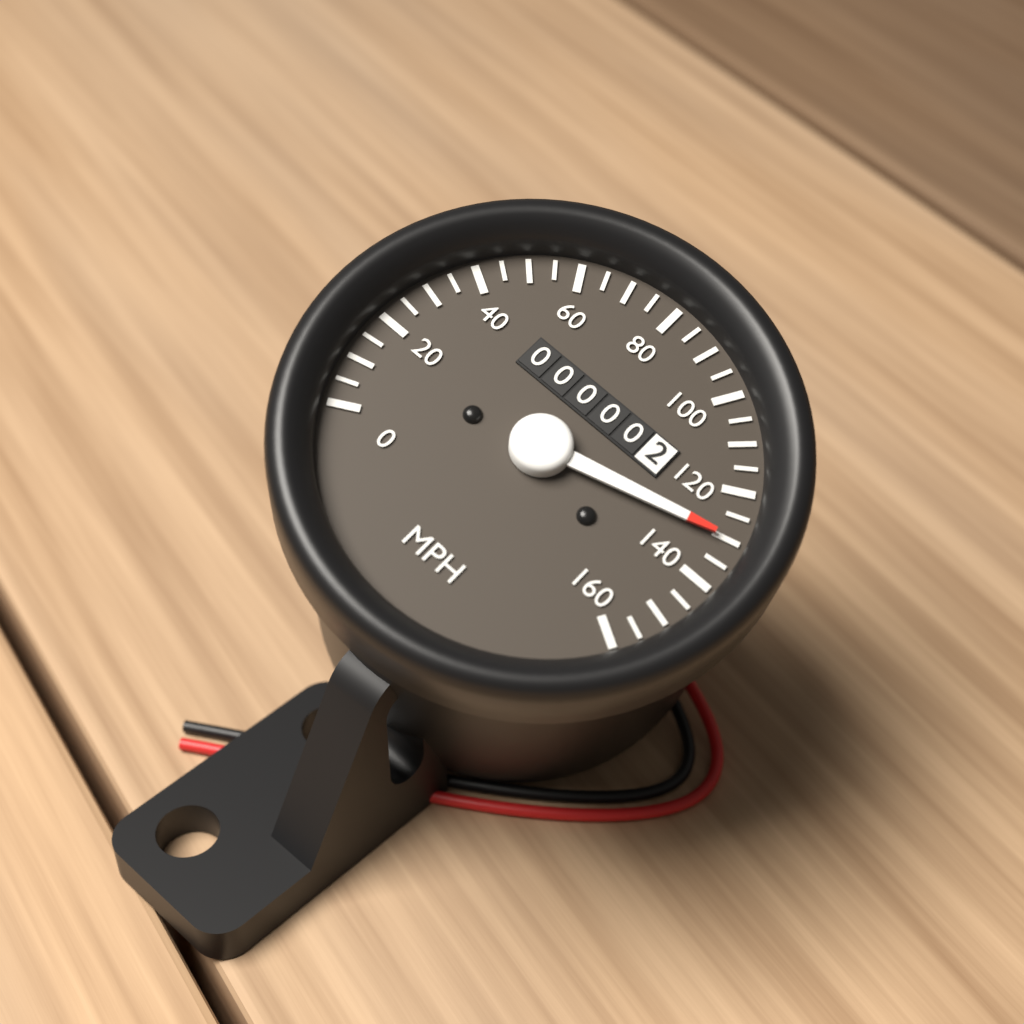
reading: 130 MPH
